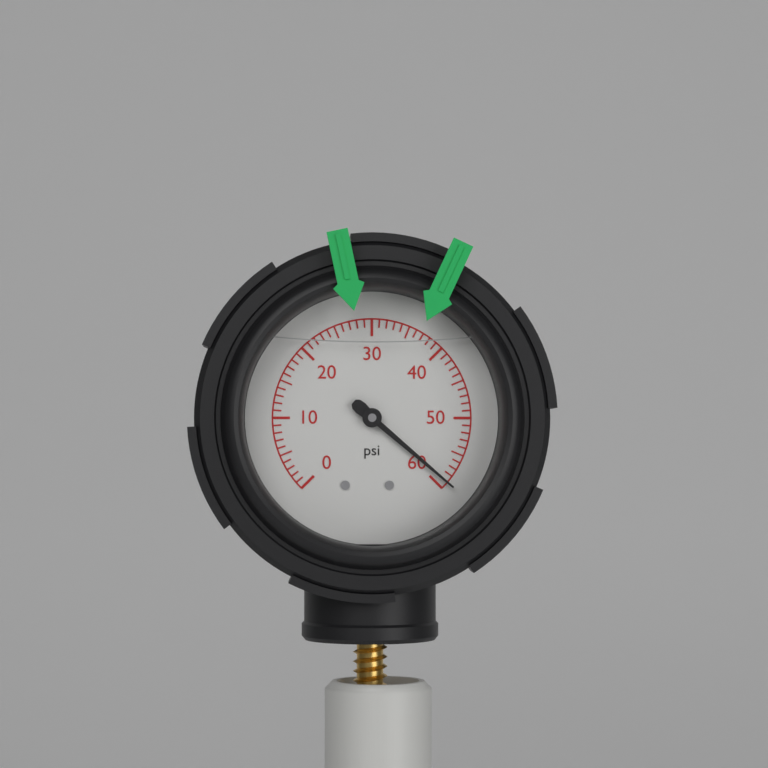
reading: 59 psi
